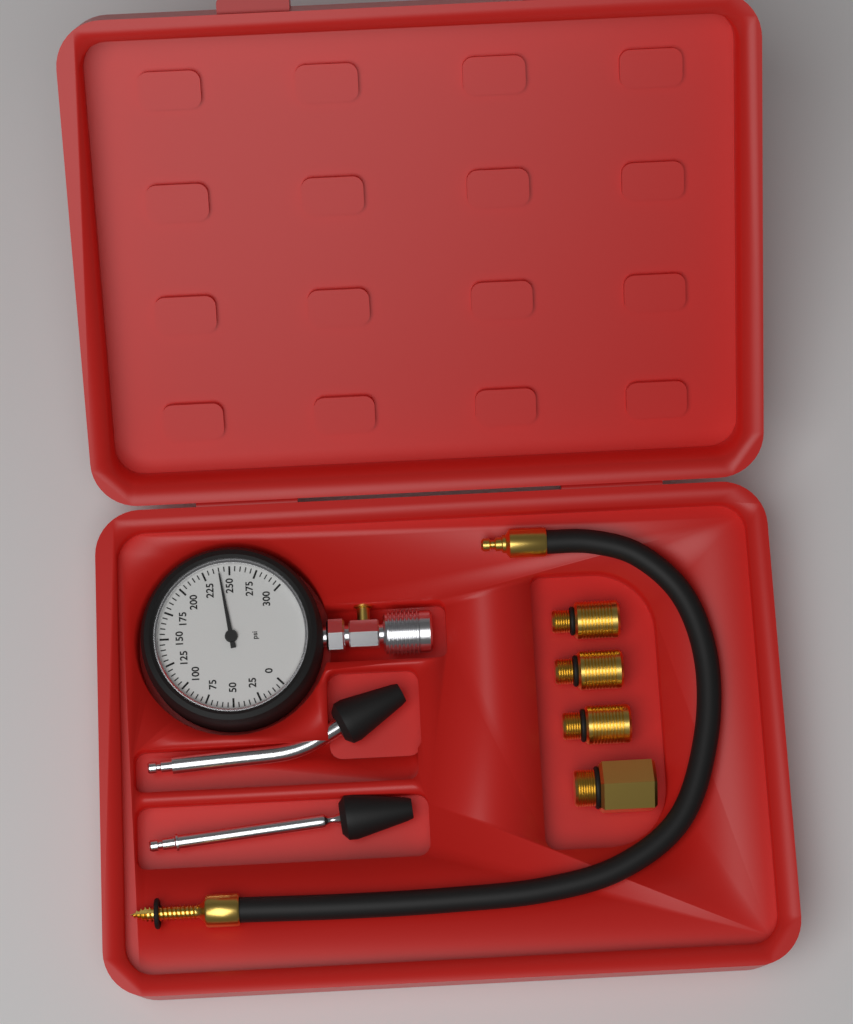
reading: 240 psi
